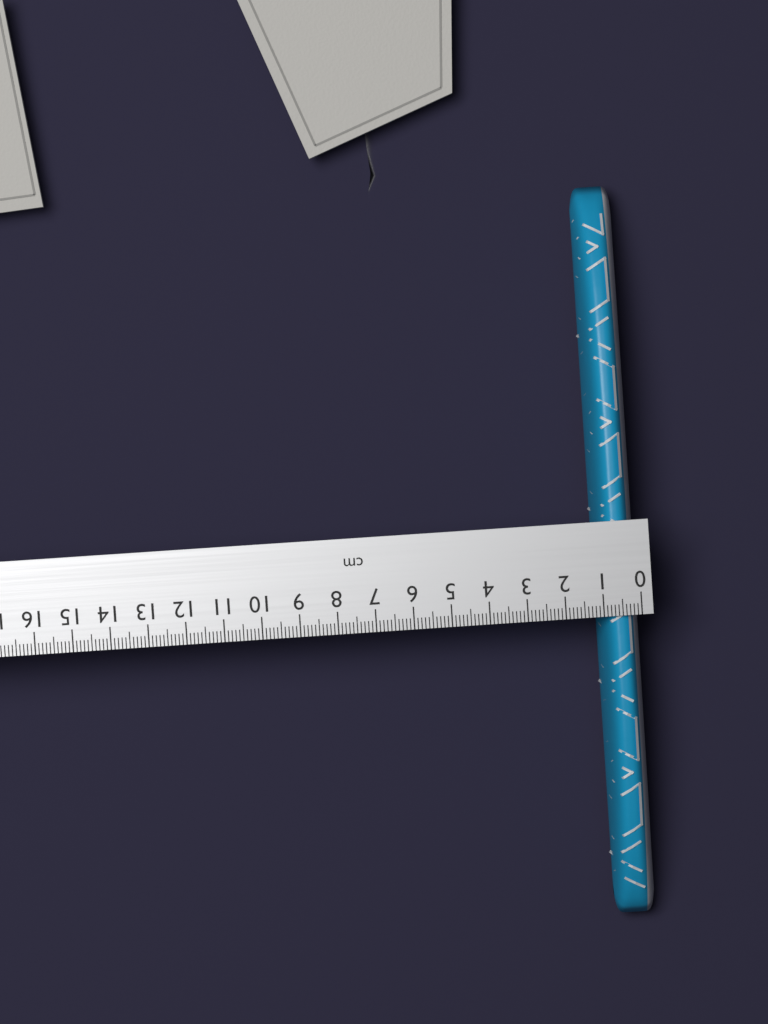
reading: 1.1 cm
